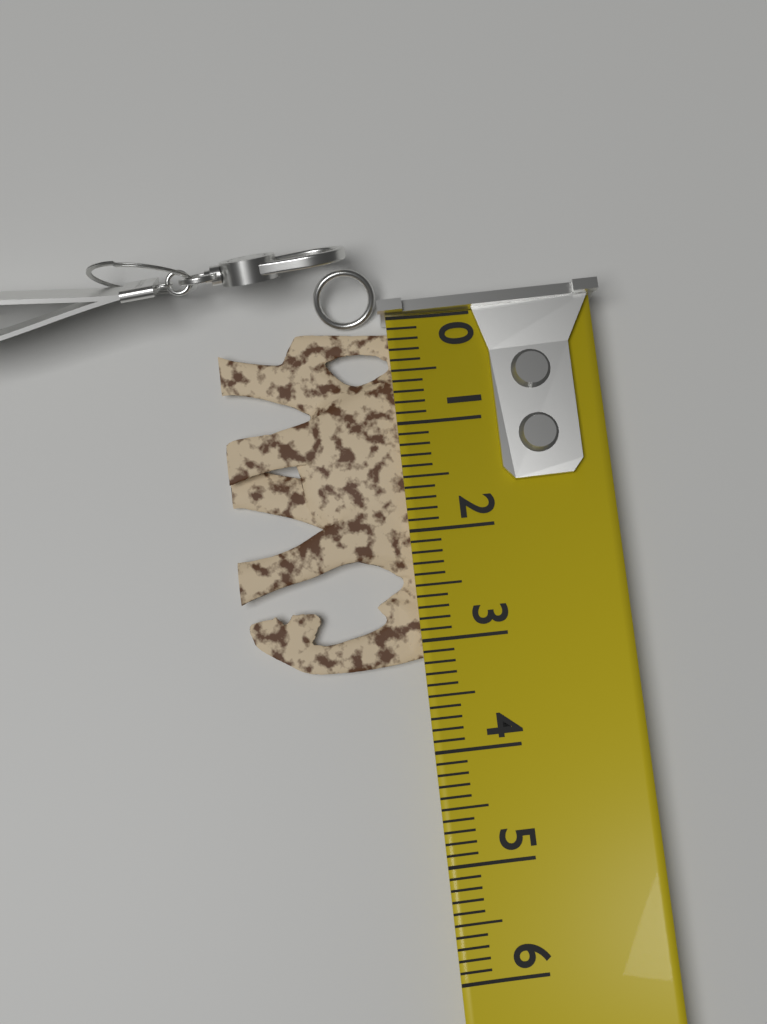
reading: 3.2 (no unit)
